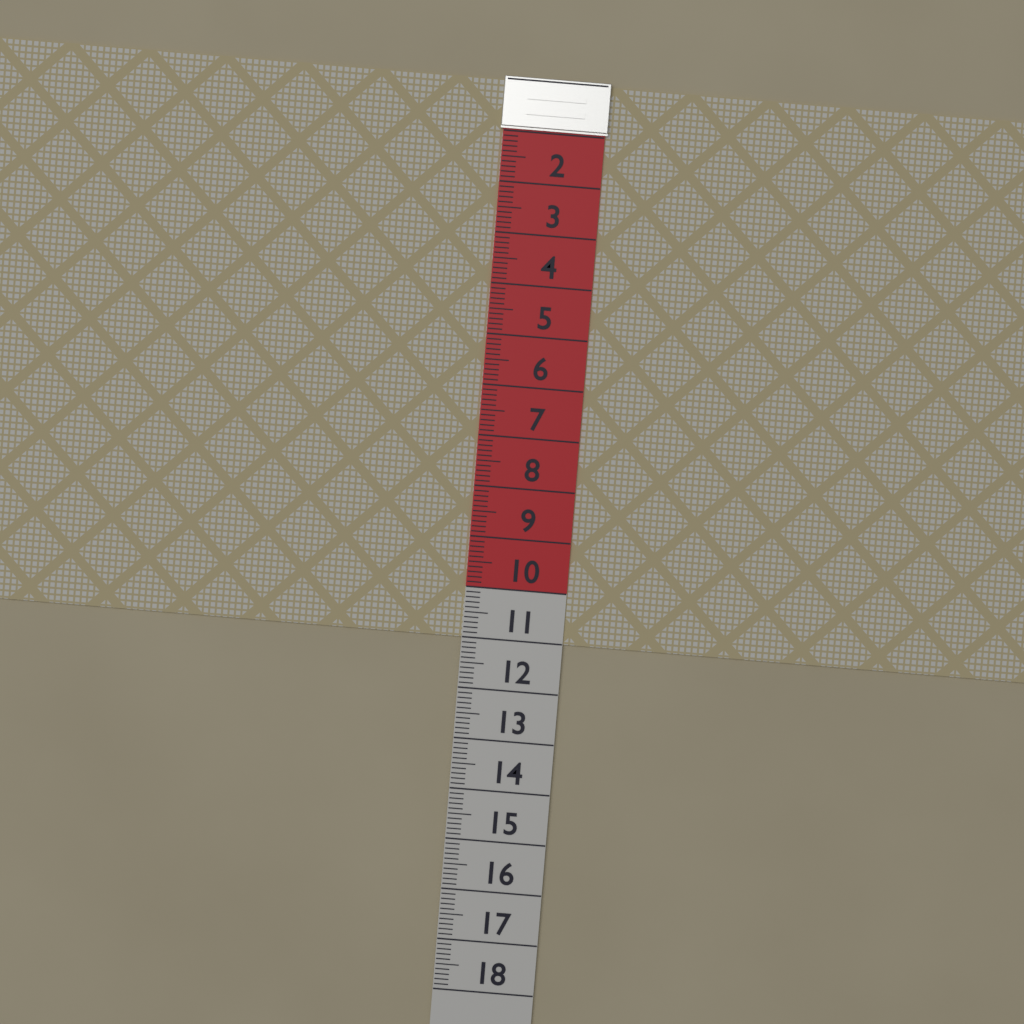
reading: 11.0 (no unit)
